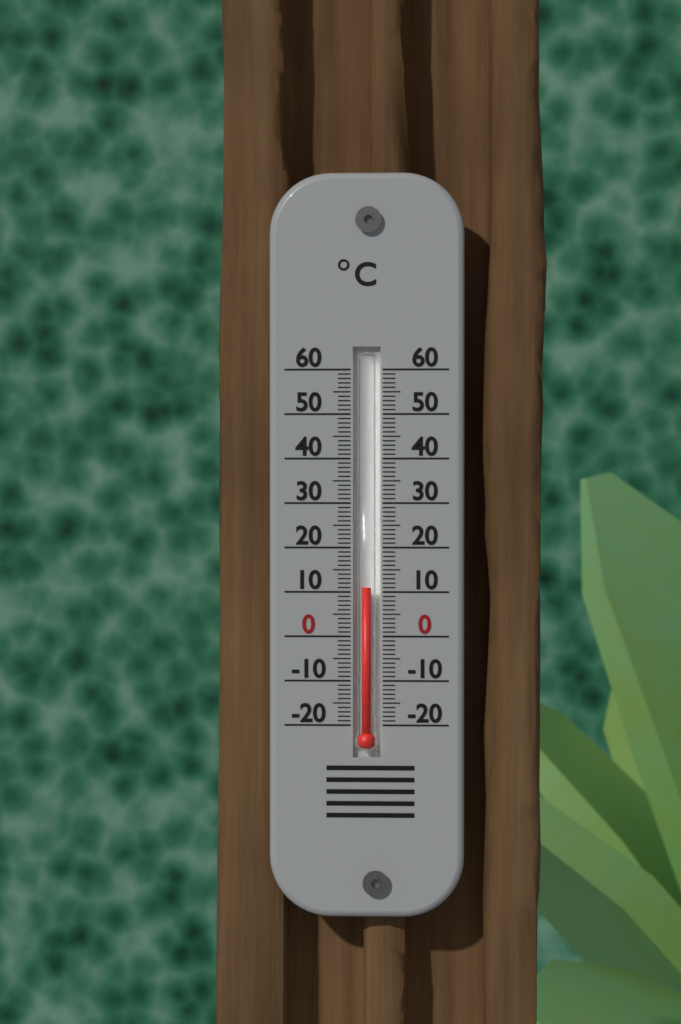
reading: 11 °C
